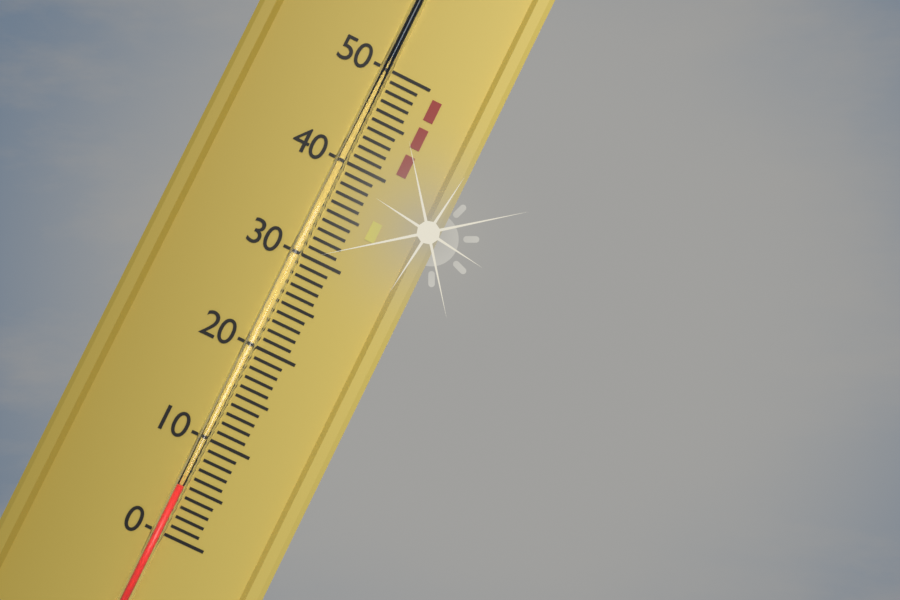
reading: 5 (no unit)
